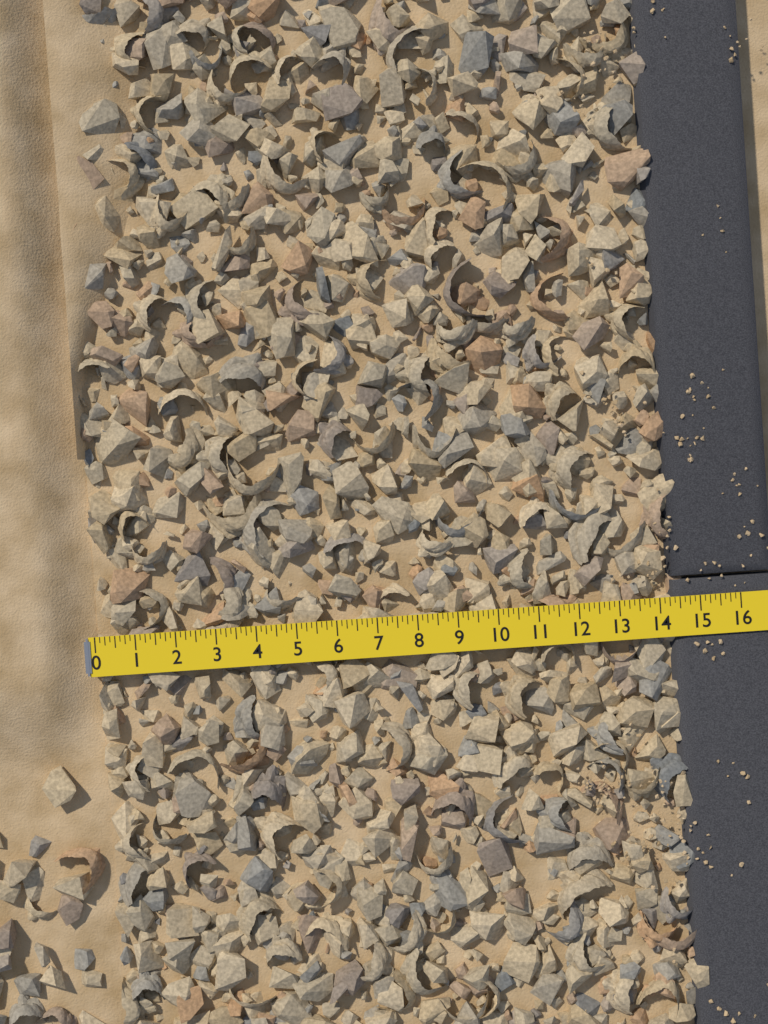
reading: 14.625 (no unit)
